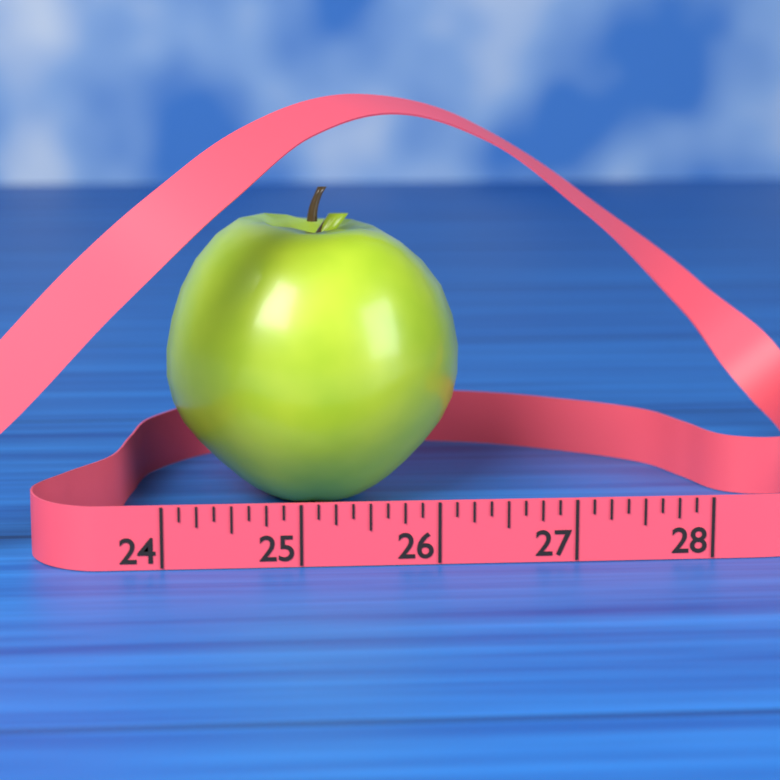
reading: 26.375 (no unit)
